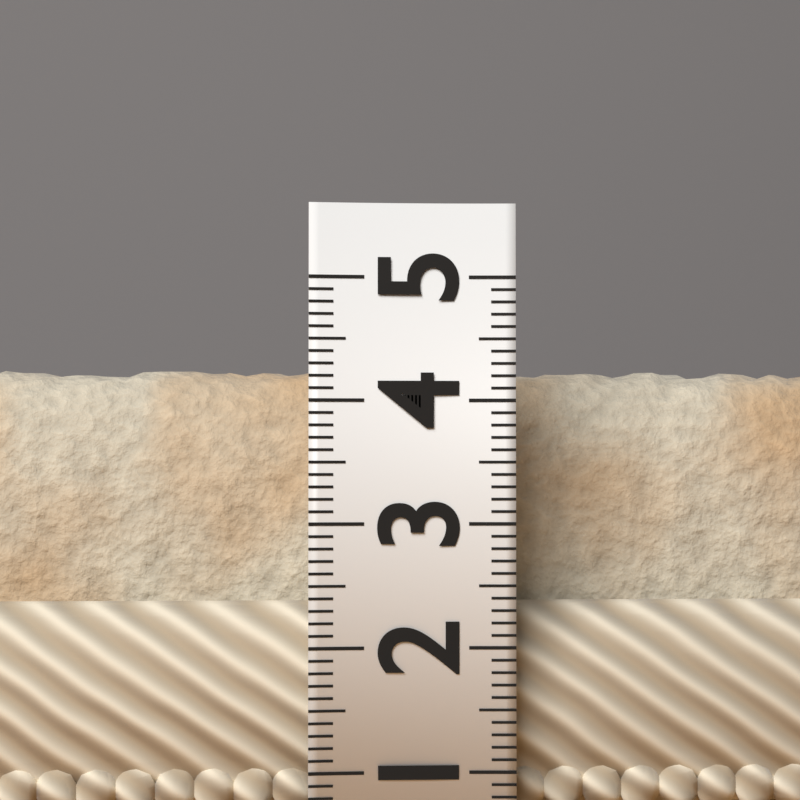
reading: 4.3 (no unit)
